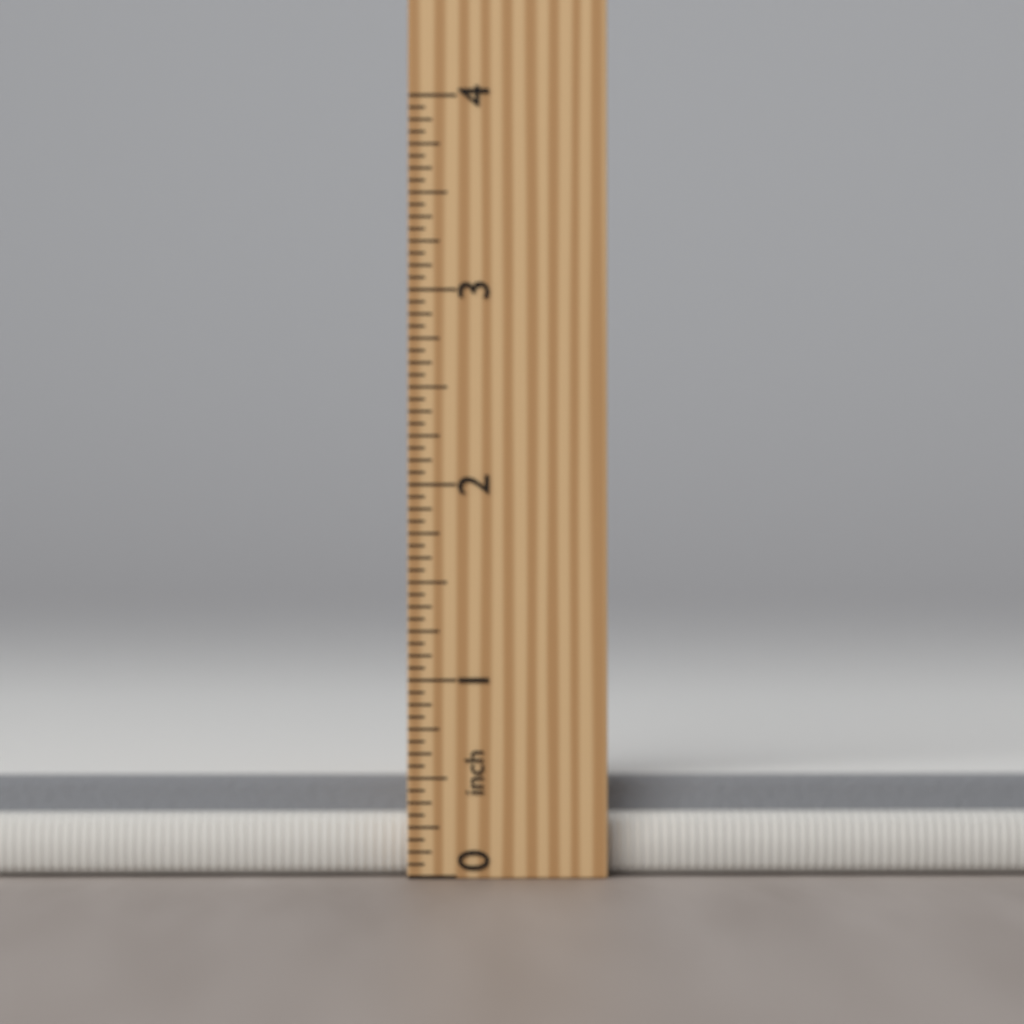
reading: 0.5000 inch
